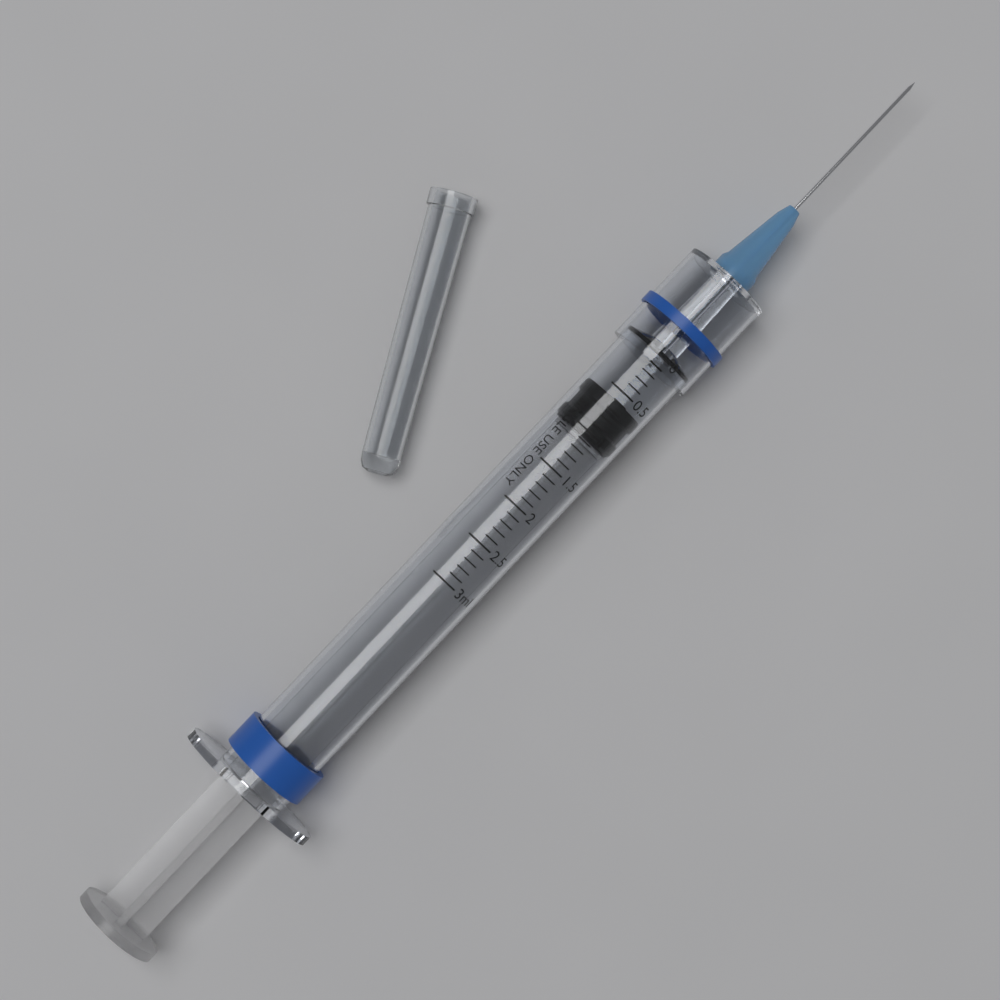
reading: 0.6 ml
